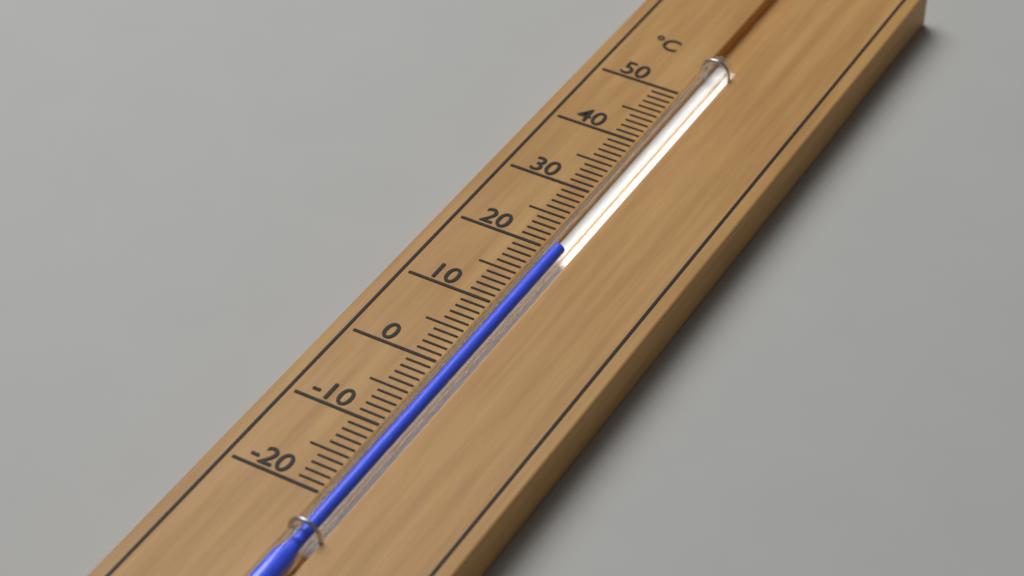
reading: 20 °C
